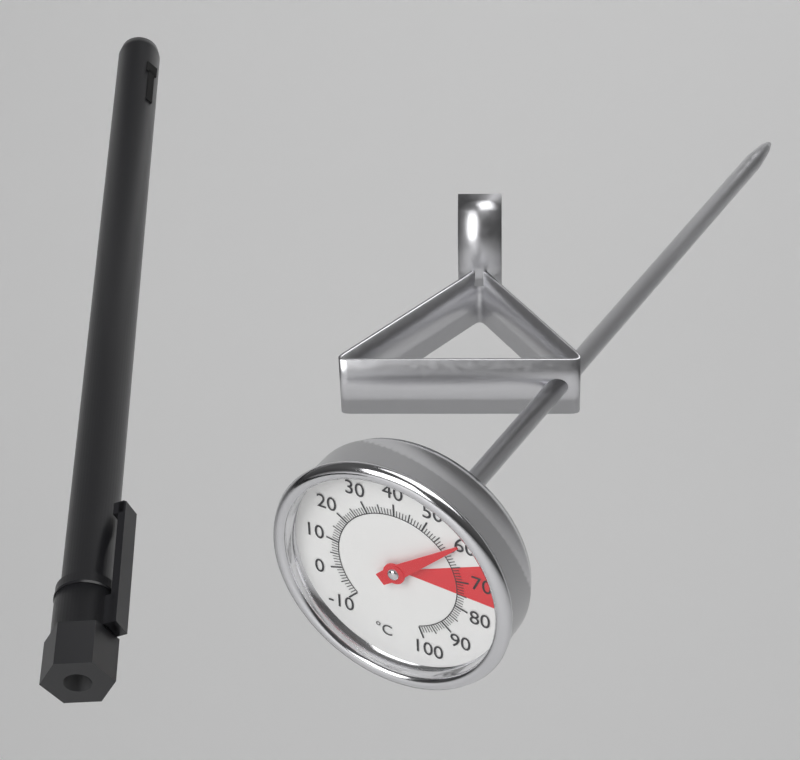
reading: 59 °C
